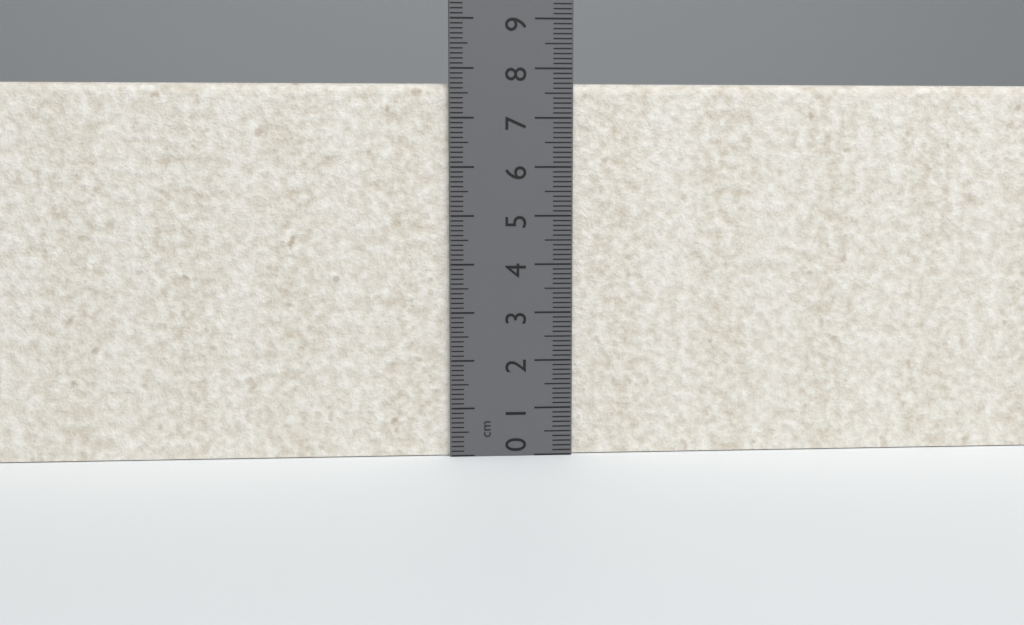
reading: 7.7 cm
